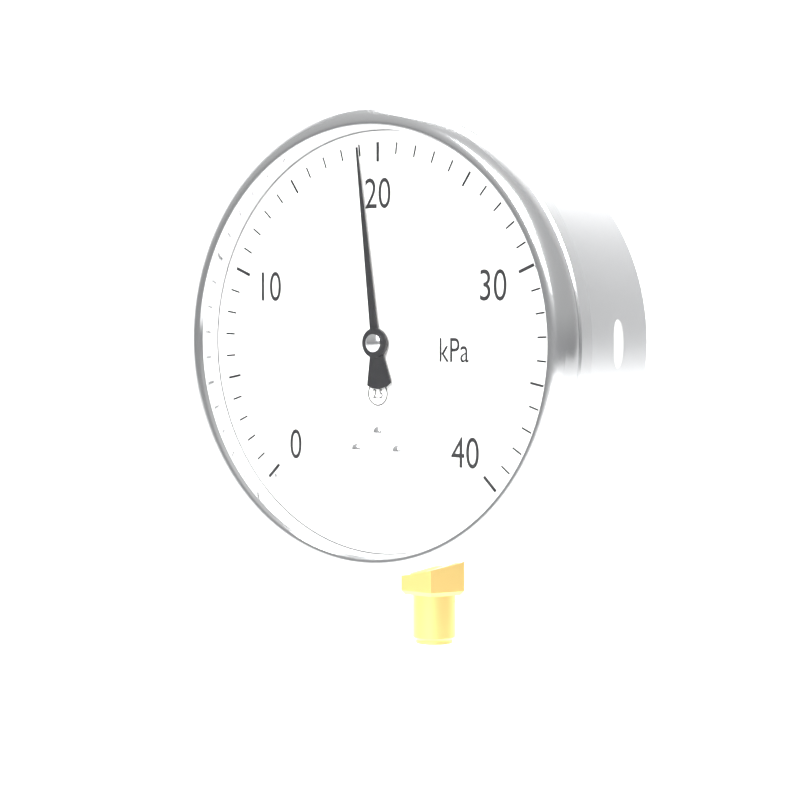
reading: 19 kPa
